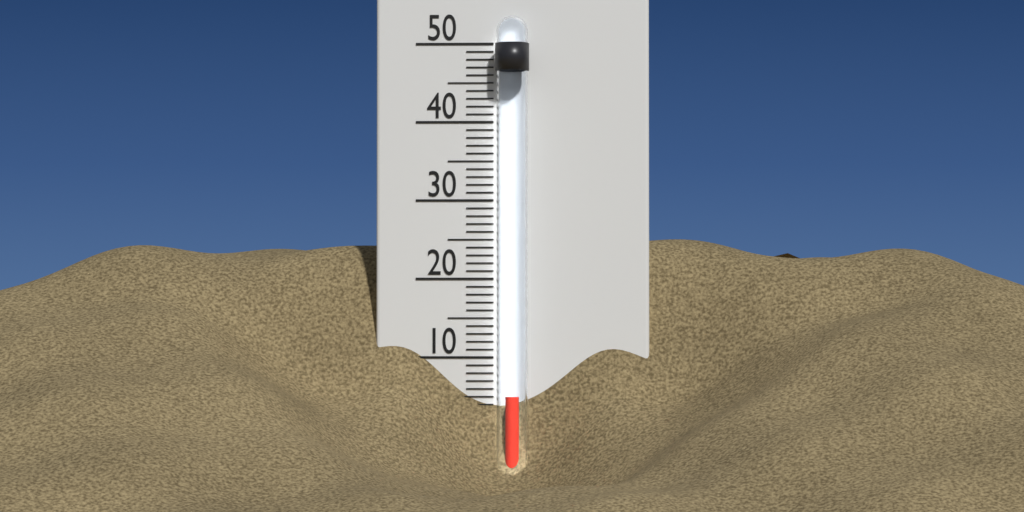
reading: 5 °C
